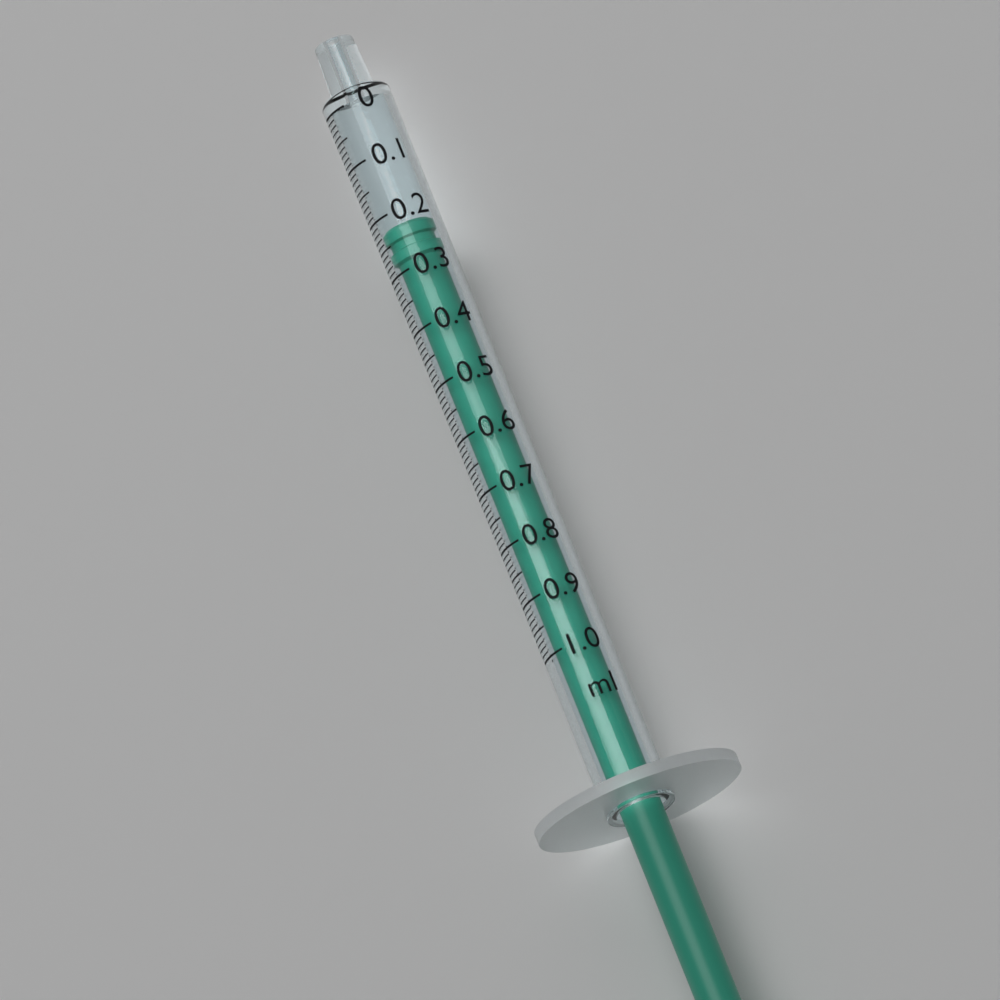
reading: 0.22 ml
